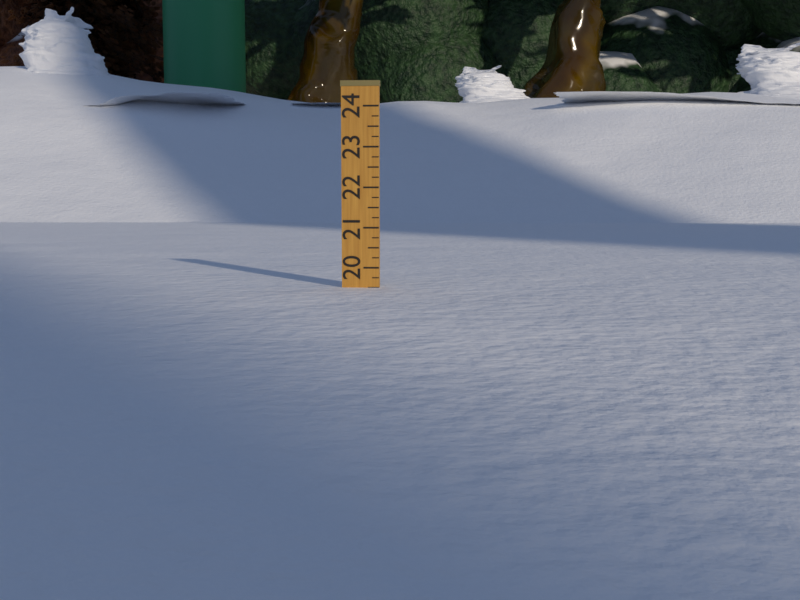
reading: 19.50 (no unit)
